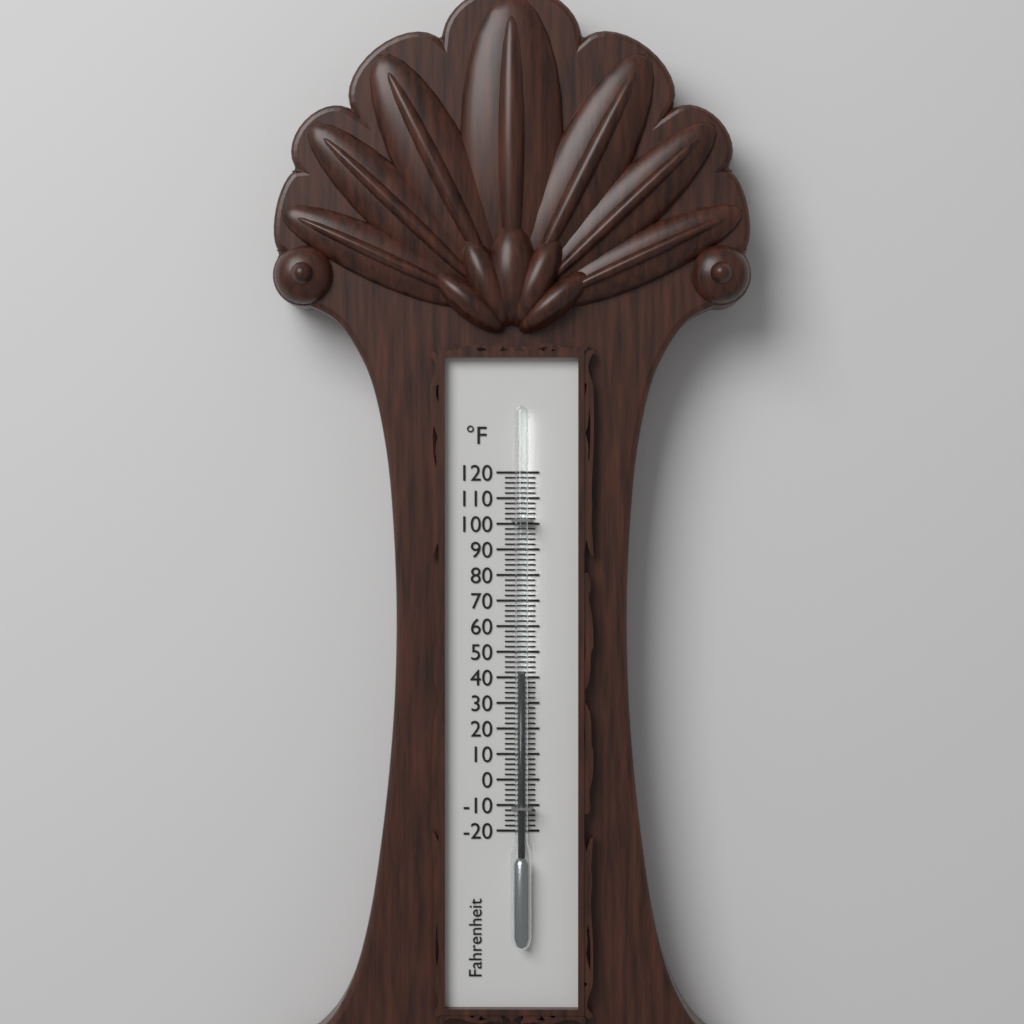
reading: 42 °F
